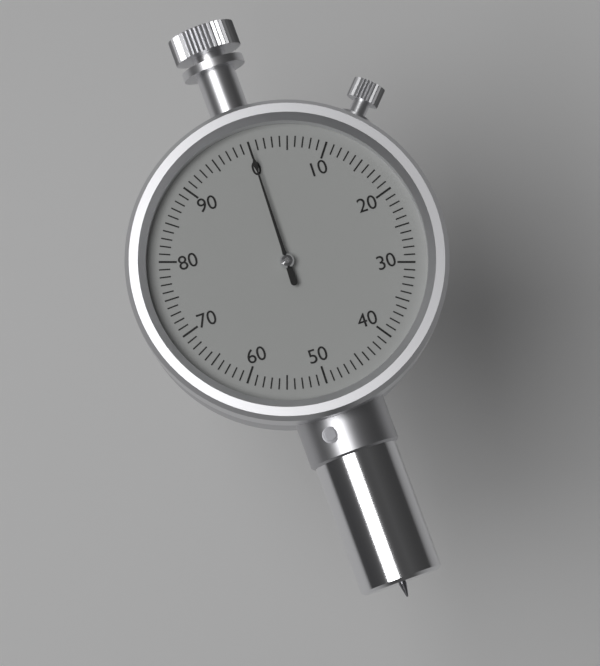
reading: 0 (no unit)
